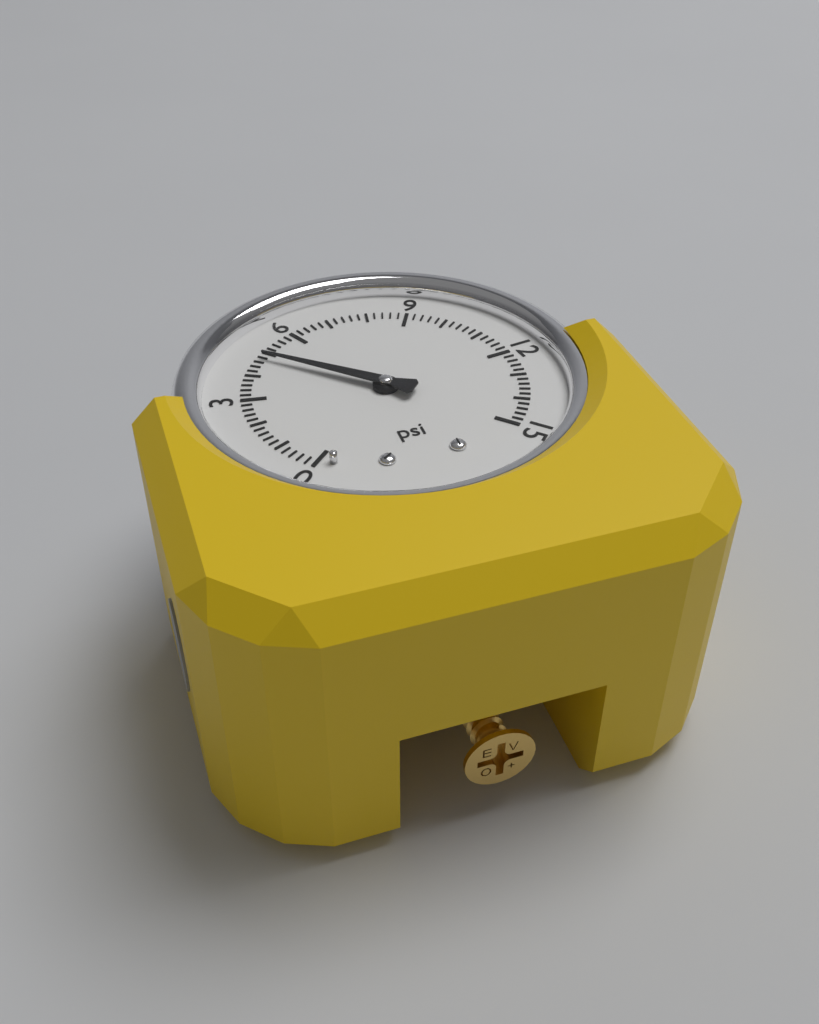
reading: 4.8 psi
